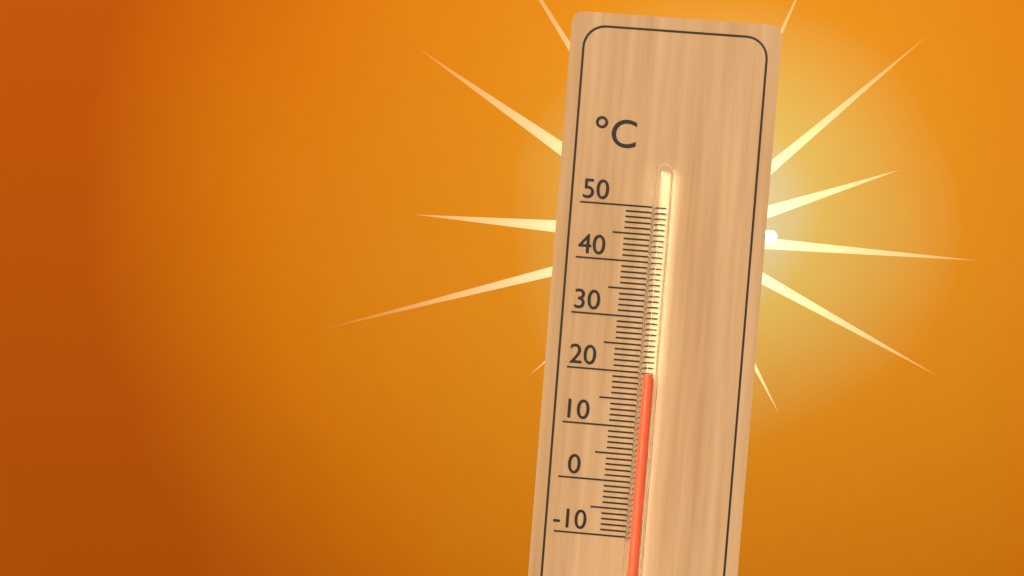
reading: 20 °C
